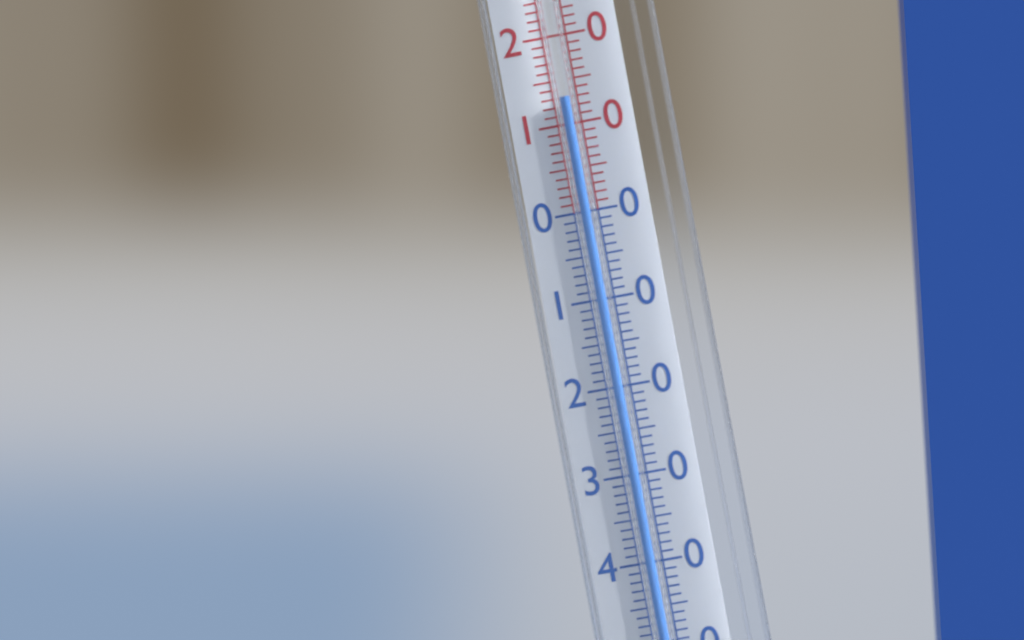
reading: 13 °C
